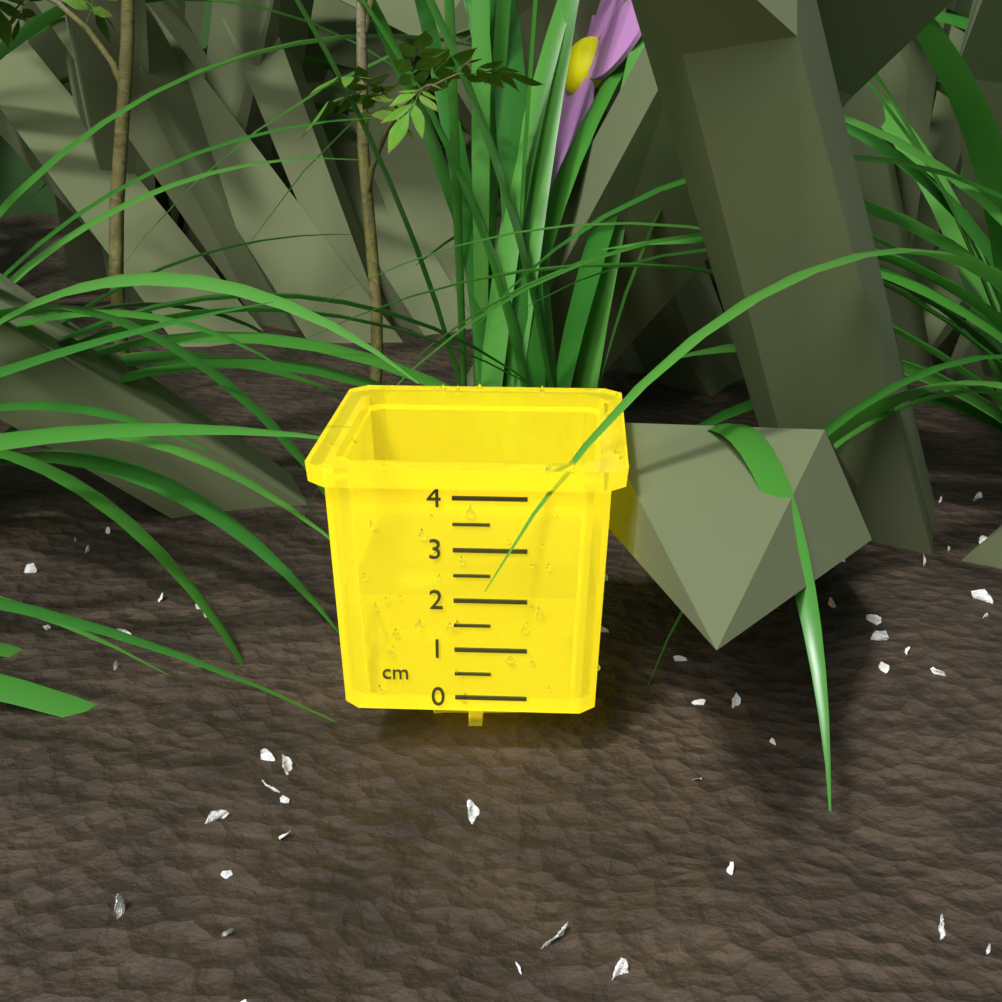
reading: 2.0 cm
